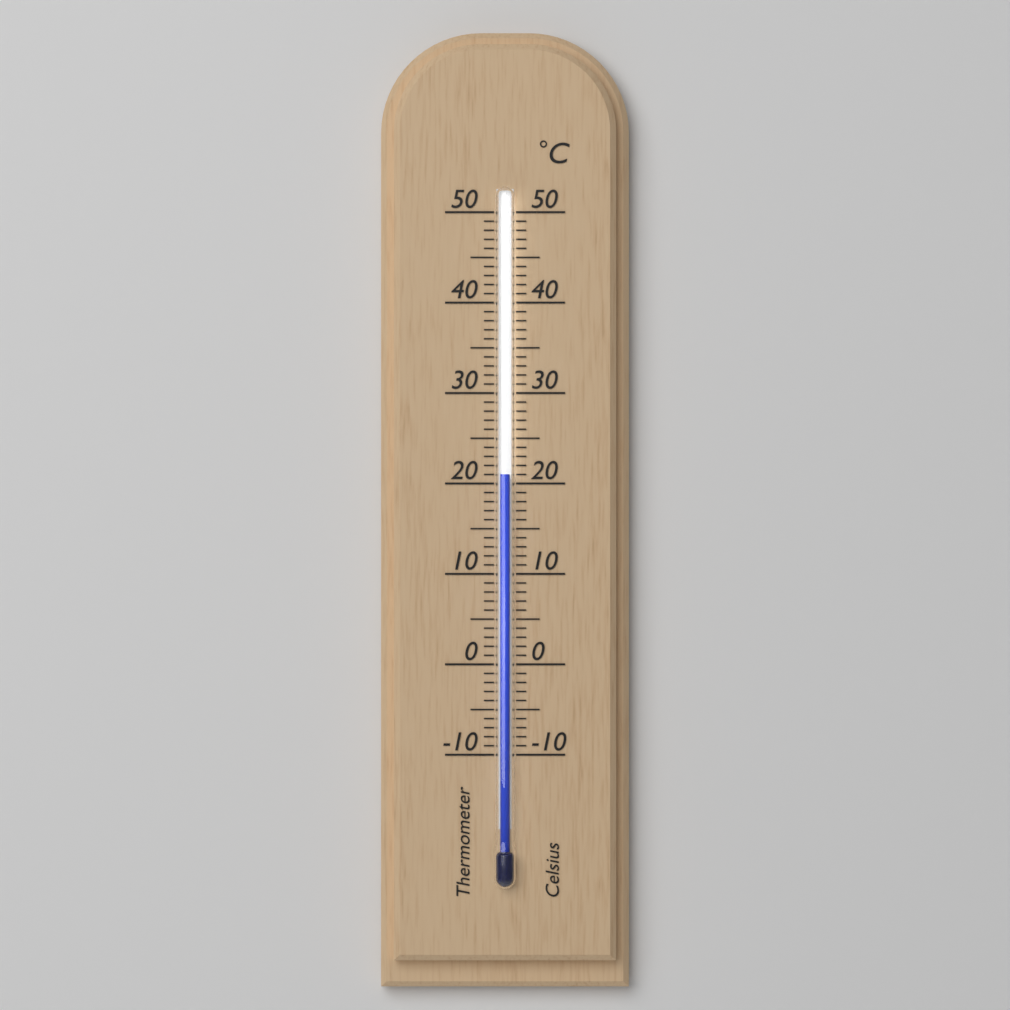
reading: 21 °C
